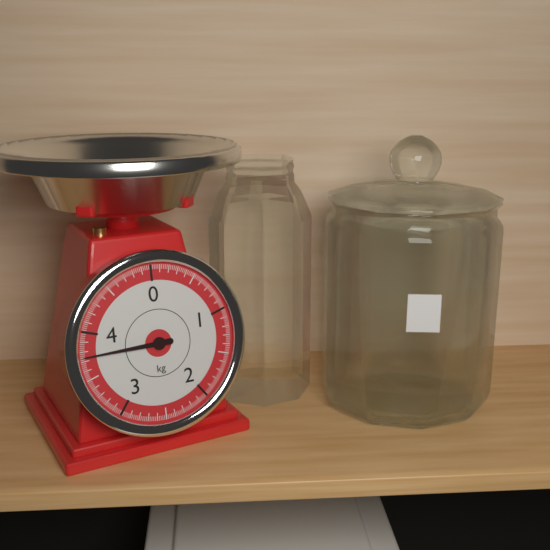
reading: 3.74 kg
